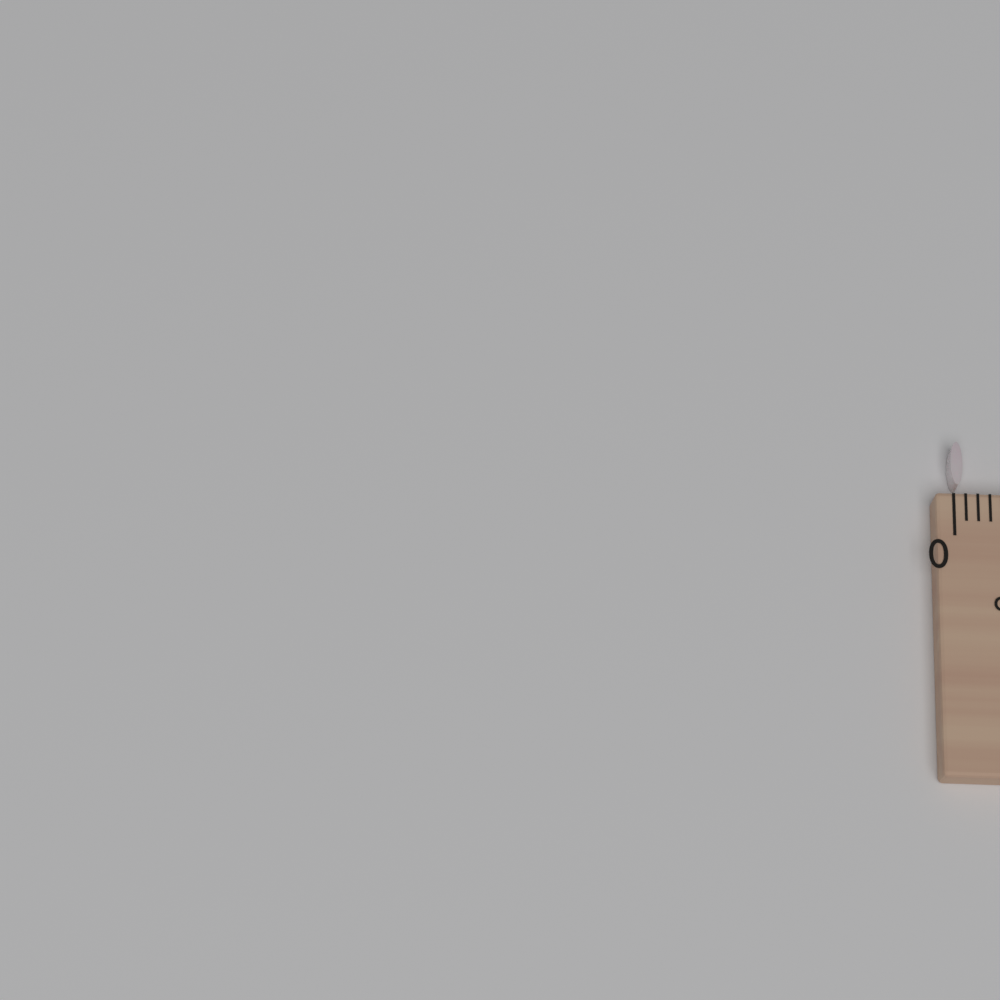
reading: 0.1 cm
